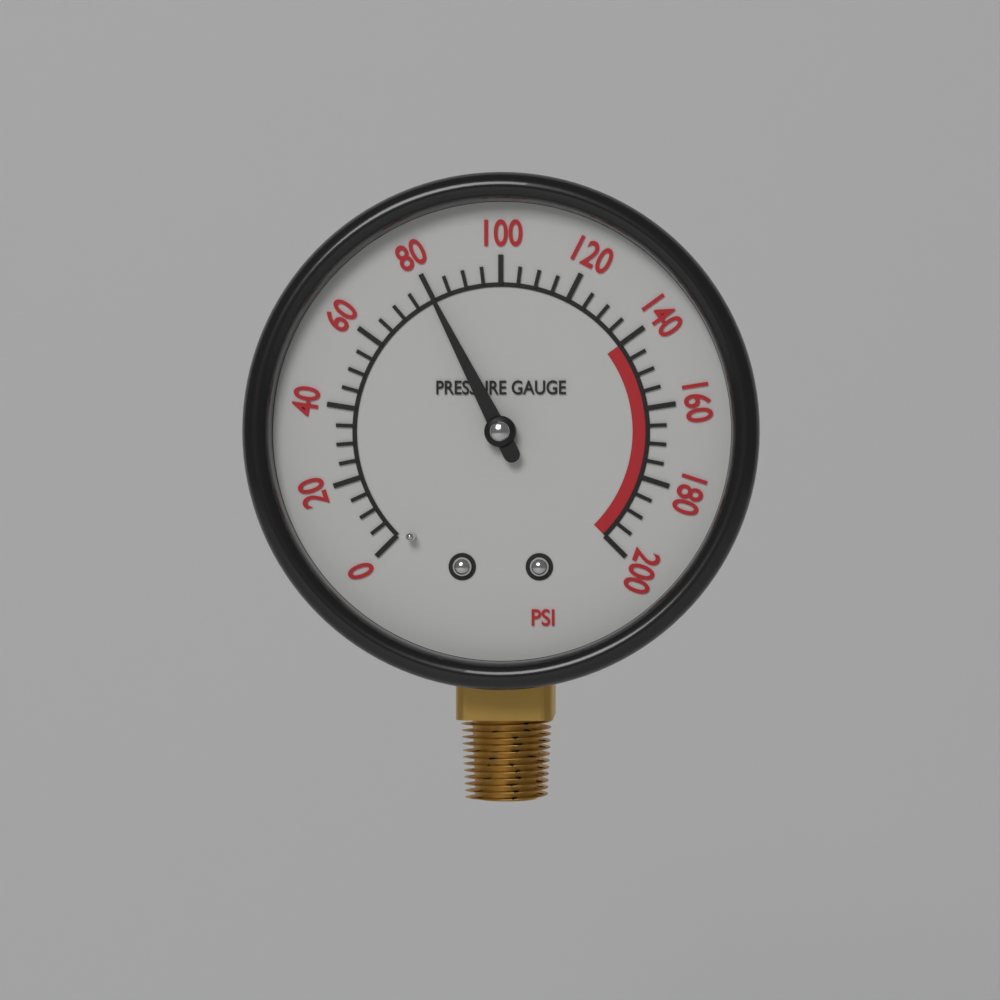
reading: 80 psi
